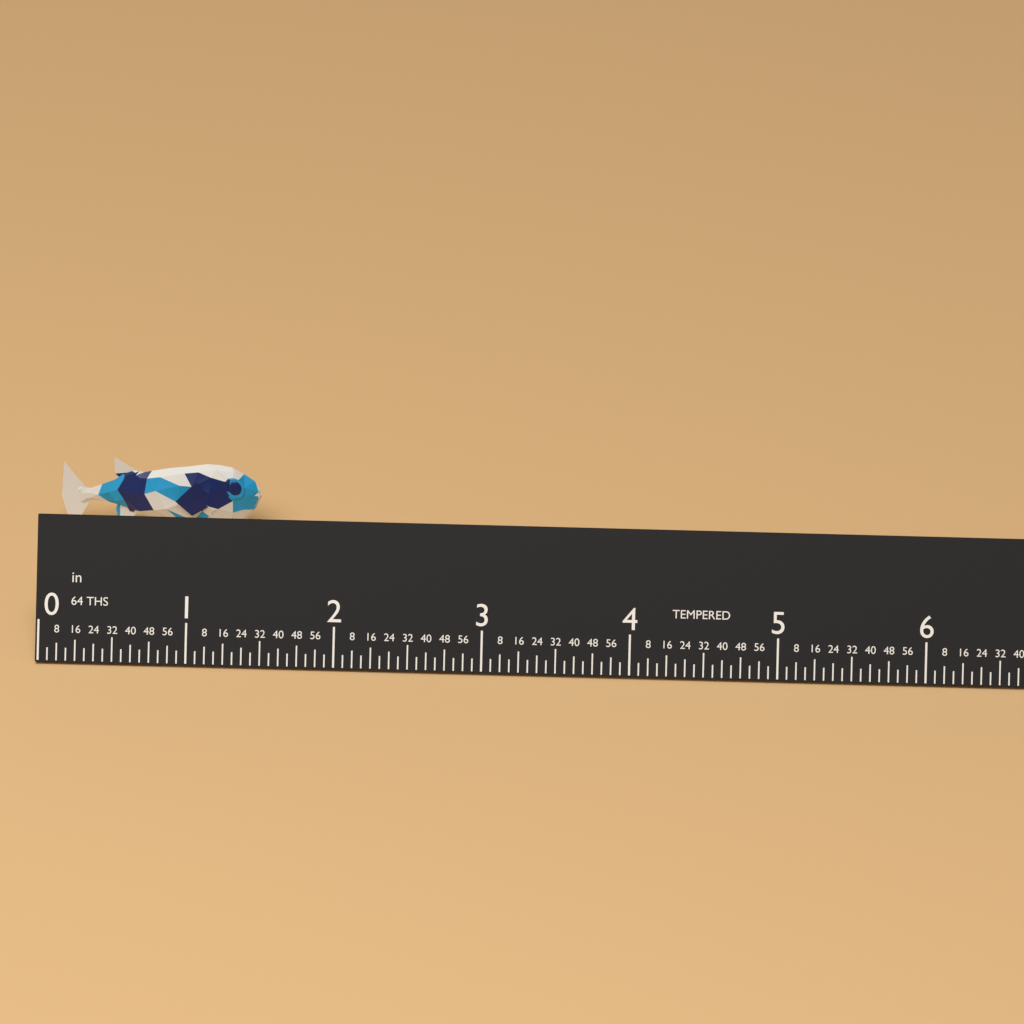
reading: 1.3750 in
